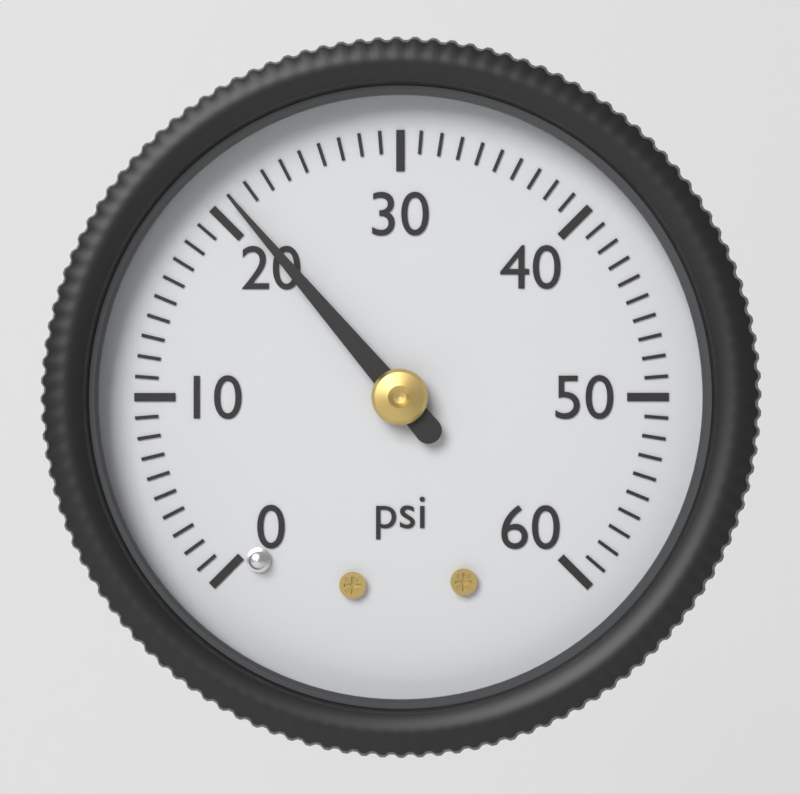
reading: 21 psi
